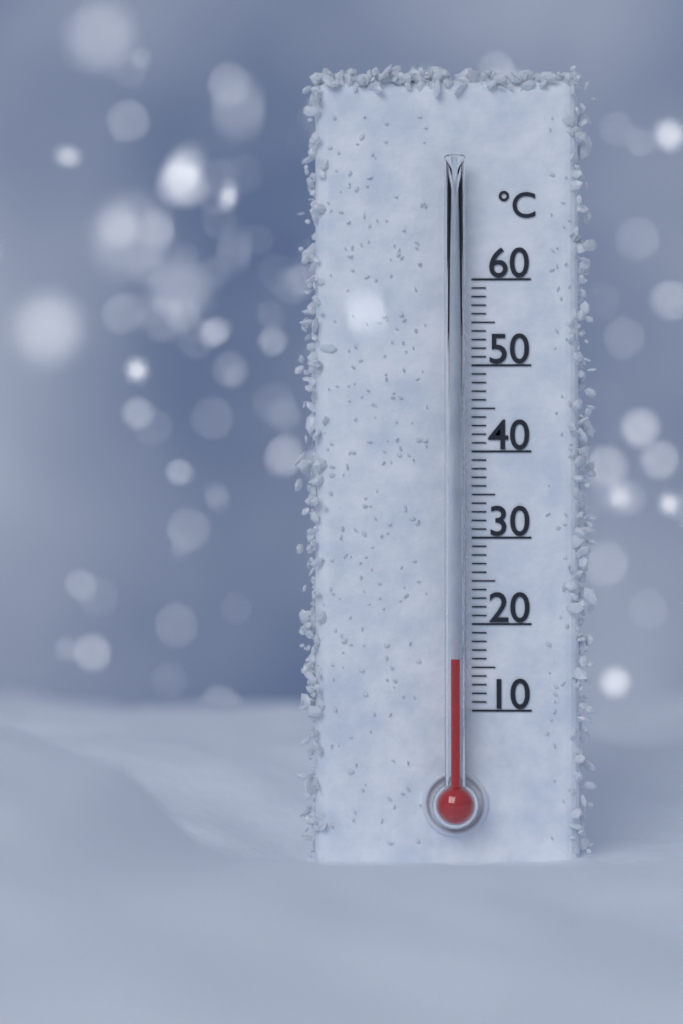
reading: 16 °C
